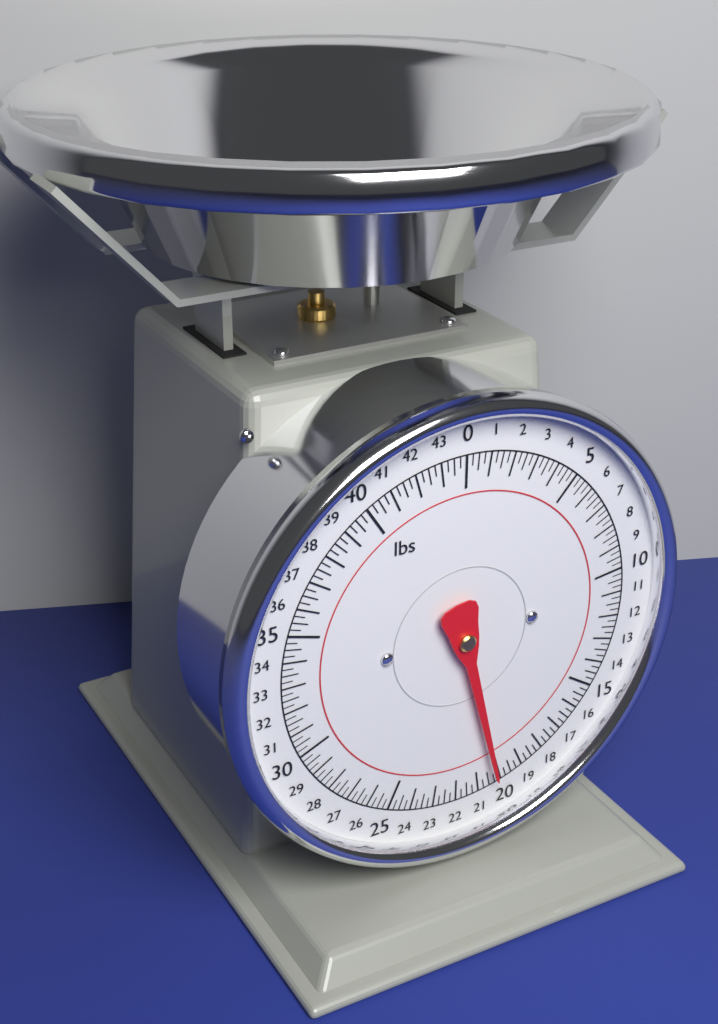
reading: 20.25 lbs
